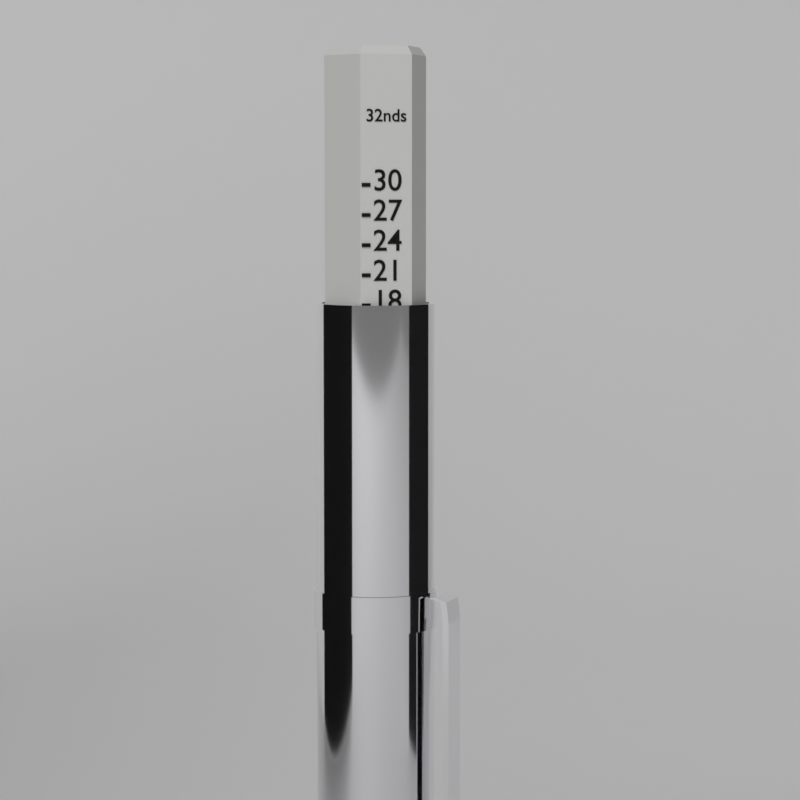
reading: 18 32nds
